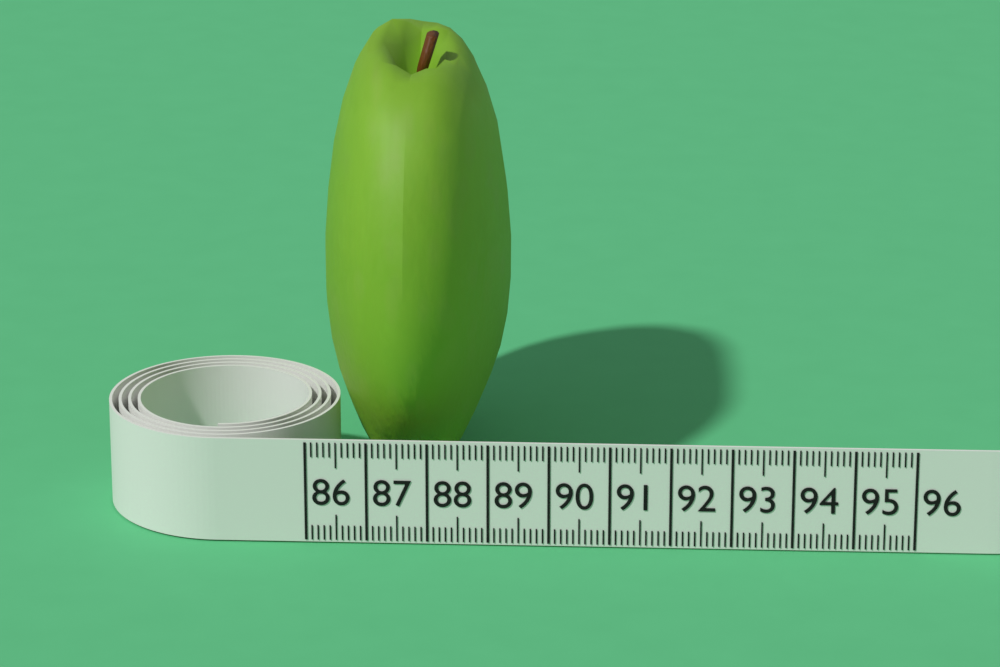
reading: 89.2 (no unit)
